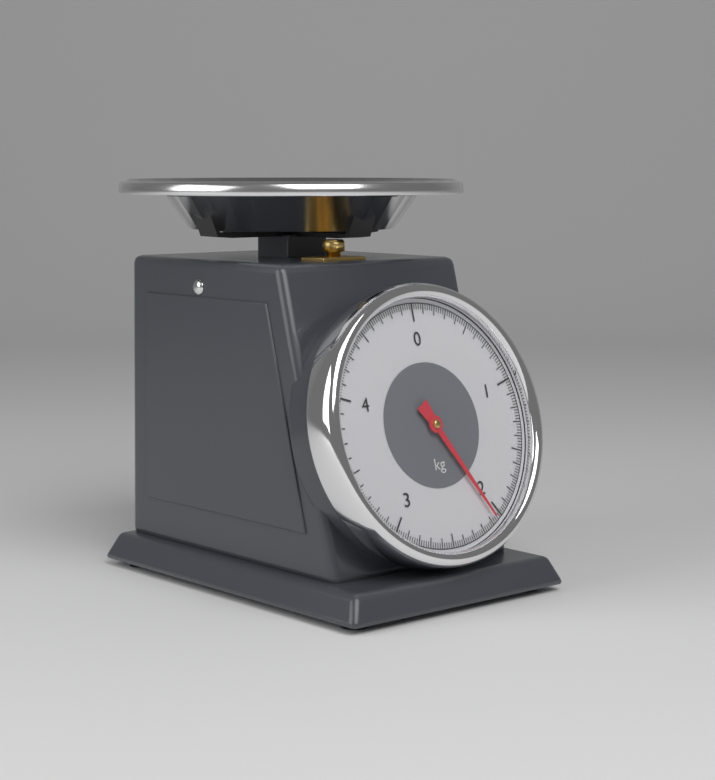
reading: 2.06 kg
